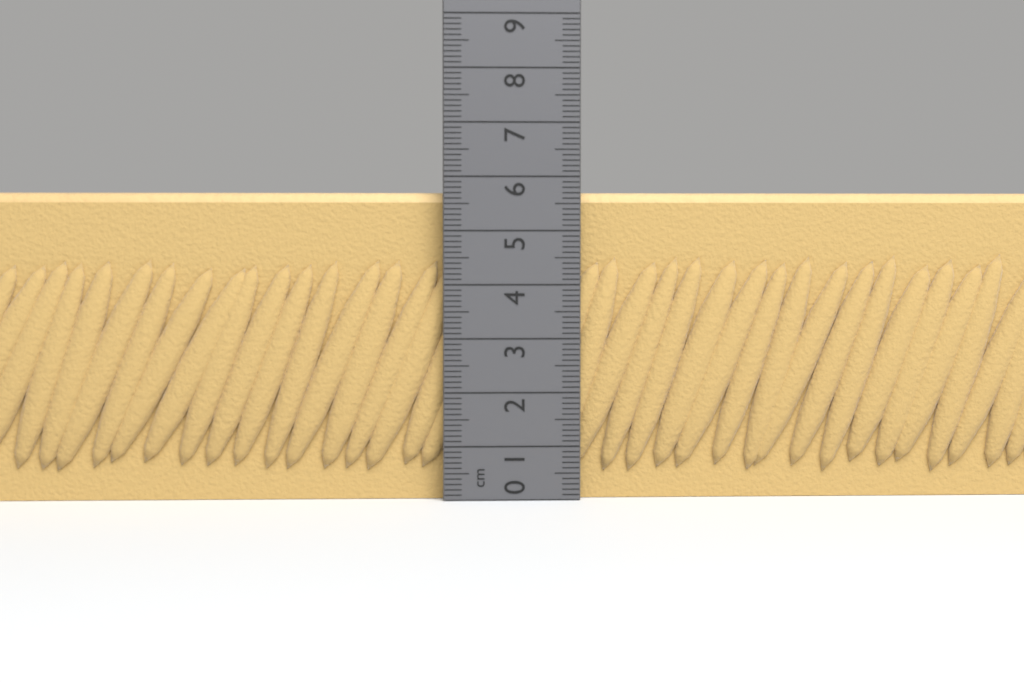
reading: 5.7 cm
